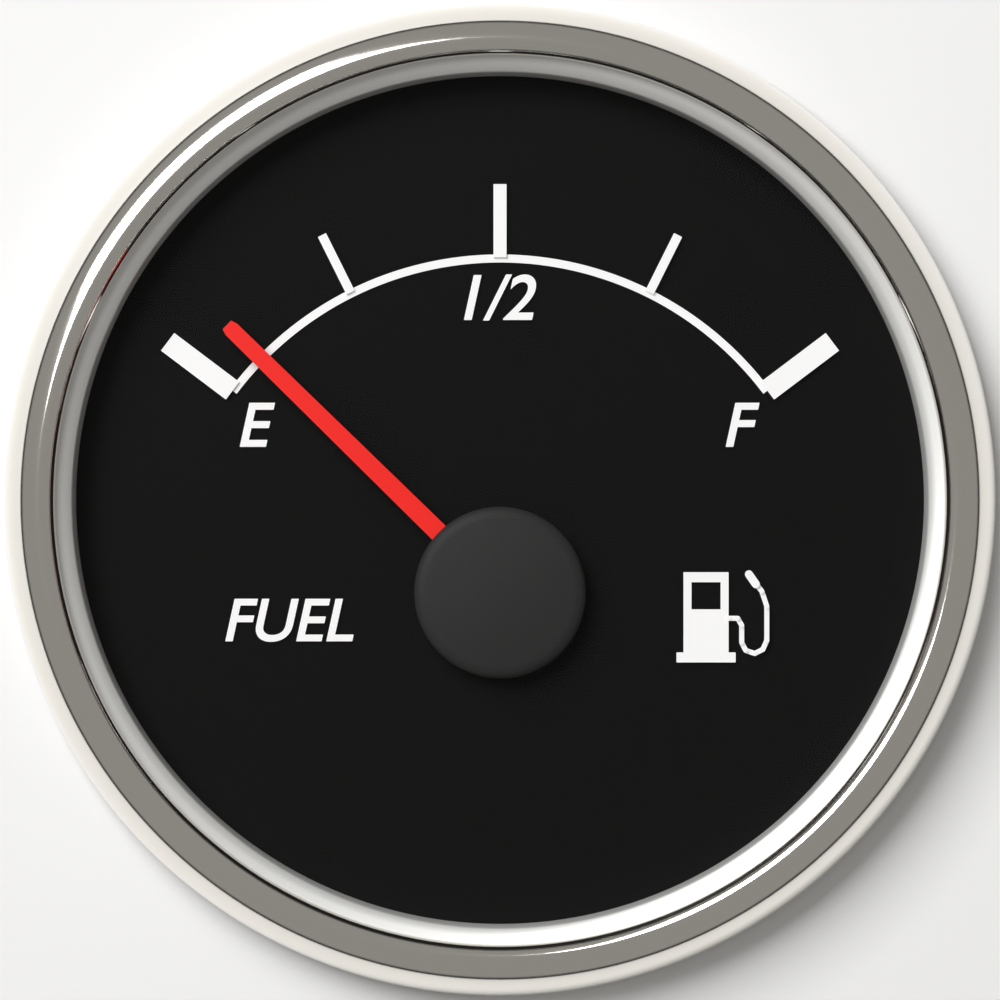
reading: 0.07 (no unit)
